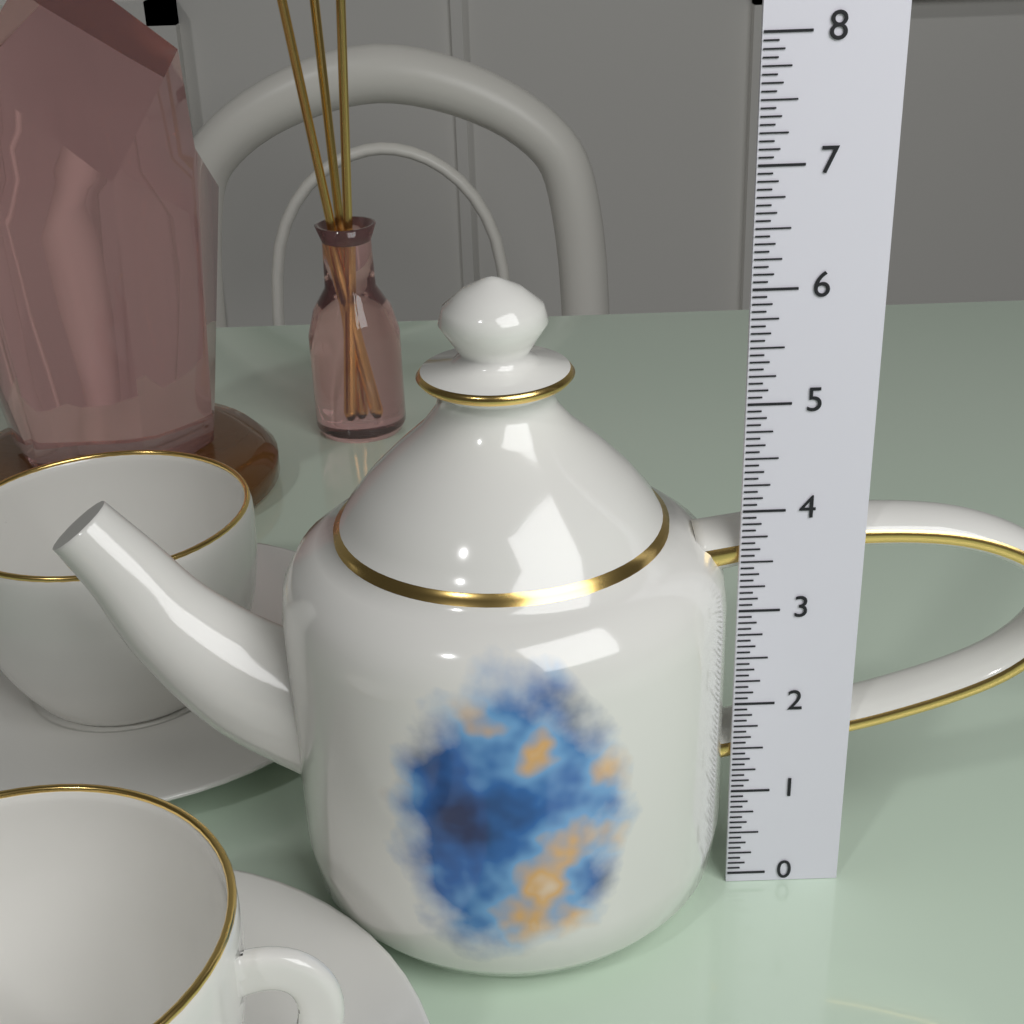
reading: 6.0625 (no unit)
